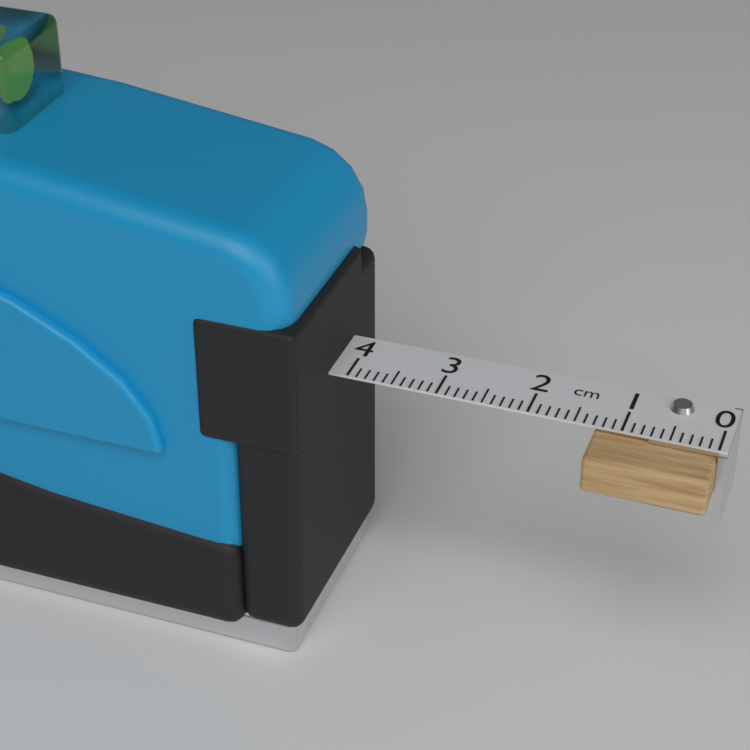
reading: 1.3 cm
